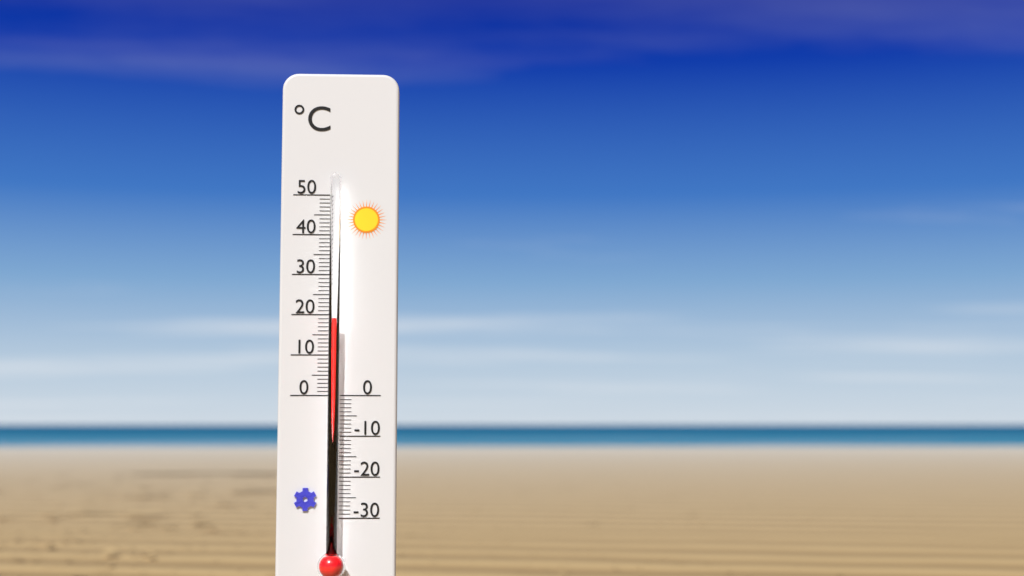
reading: 19 °C
